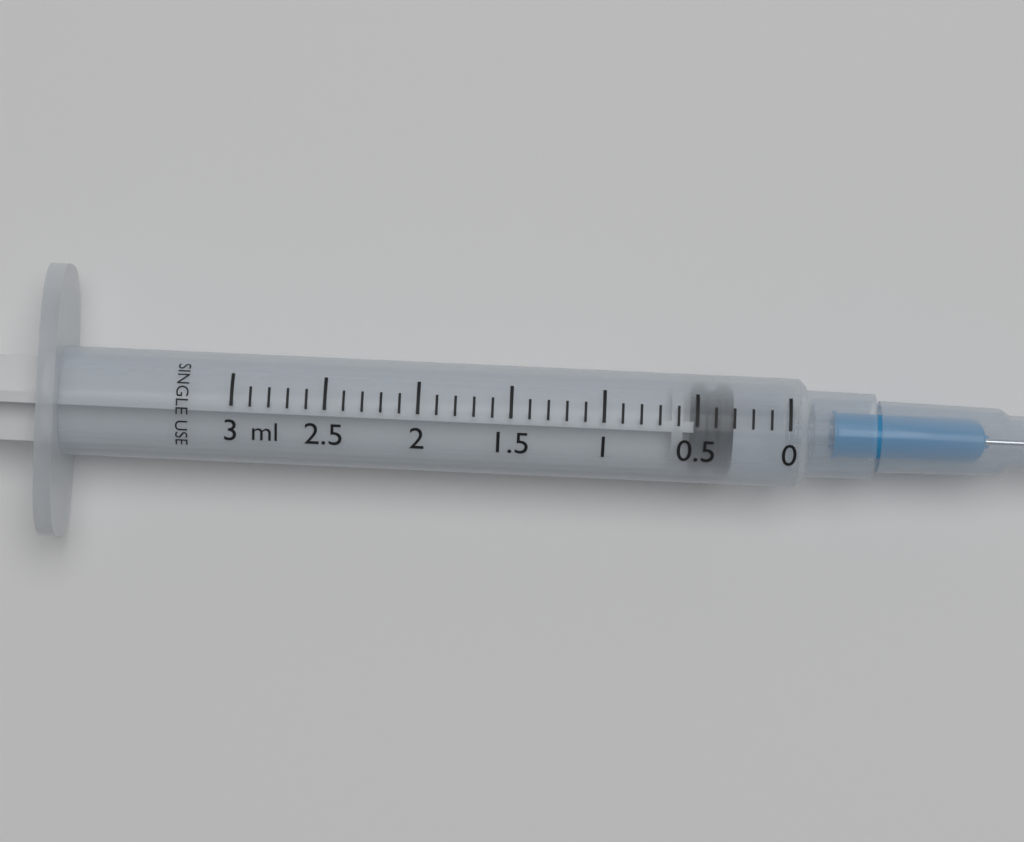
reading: 0.3 ml
